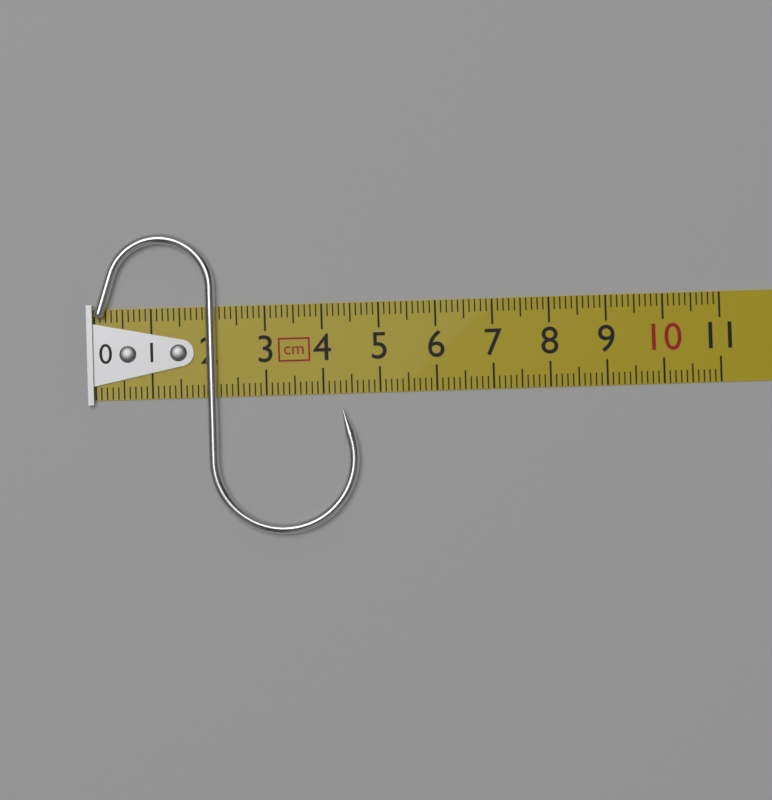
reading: 4.6 cm
